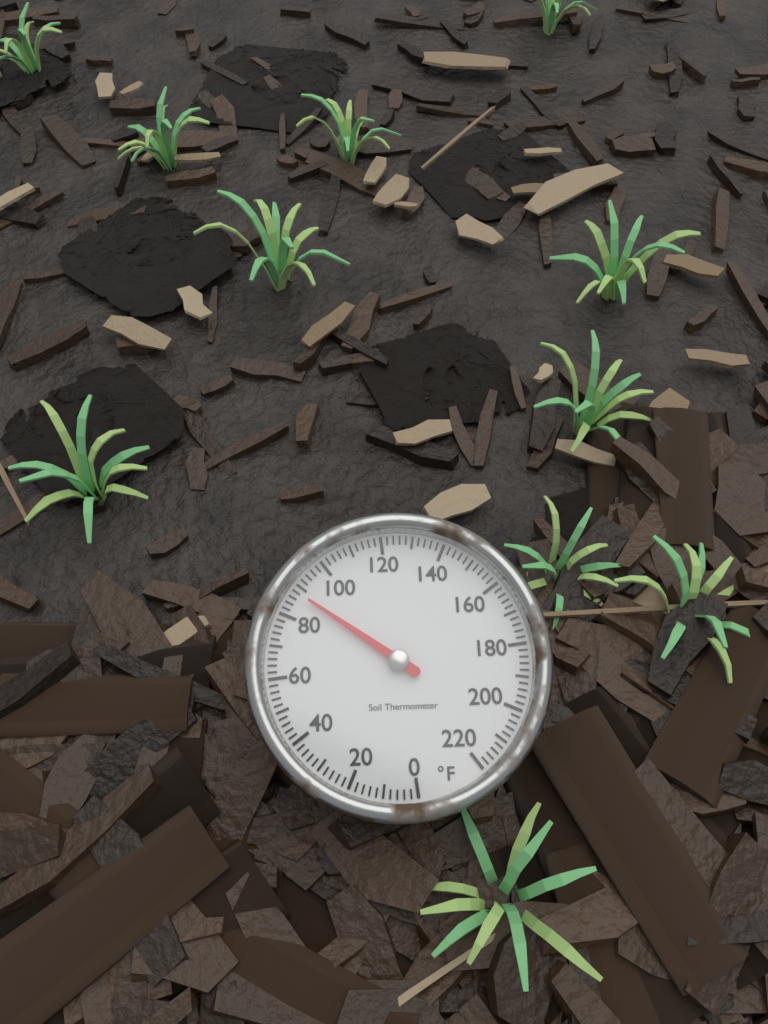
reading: 88 °F
